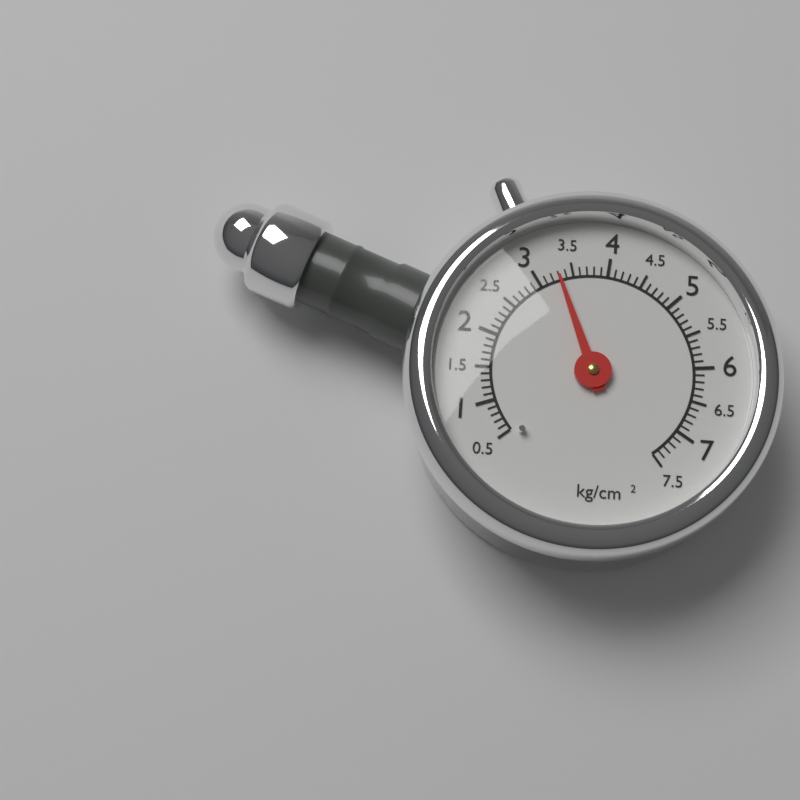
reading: 3.3 kg/cm²
